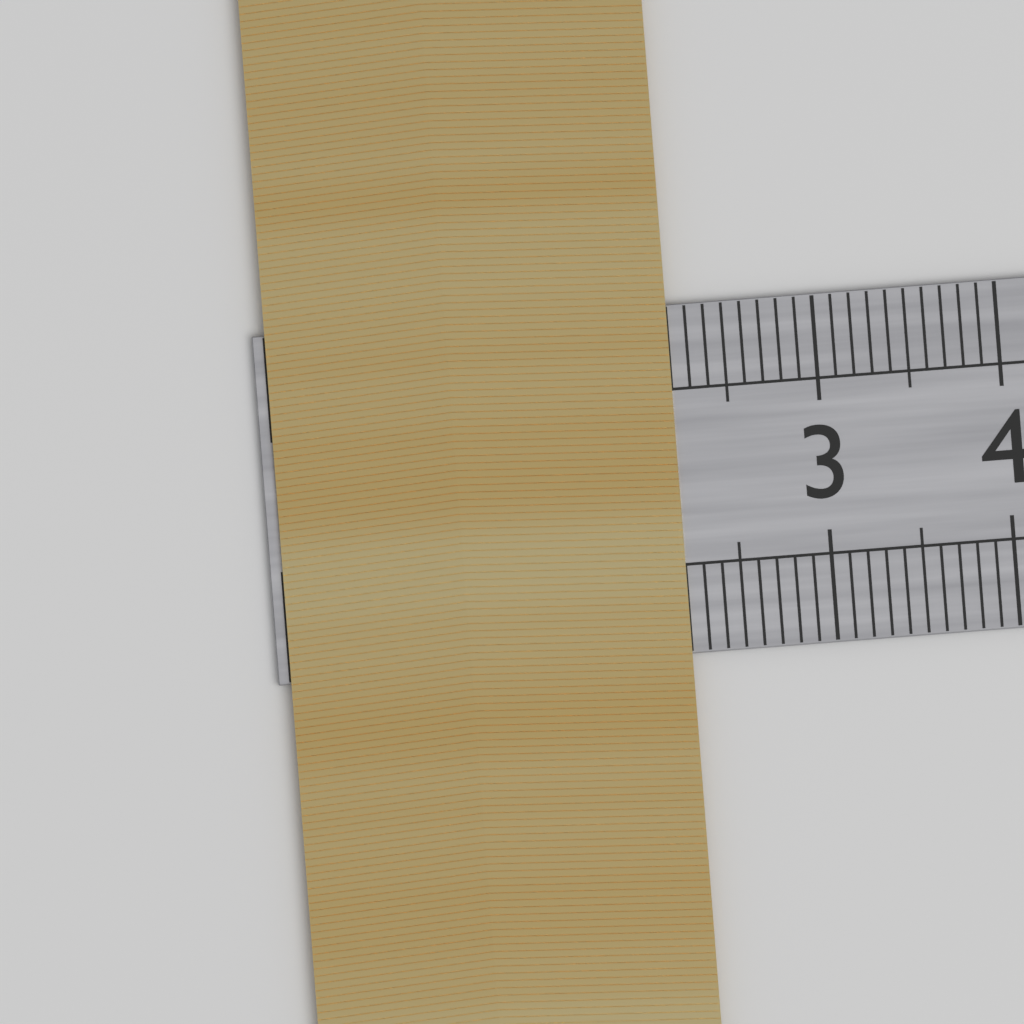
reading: 2.2 cm
